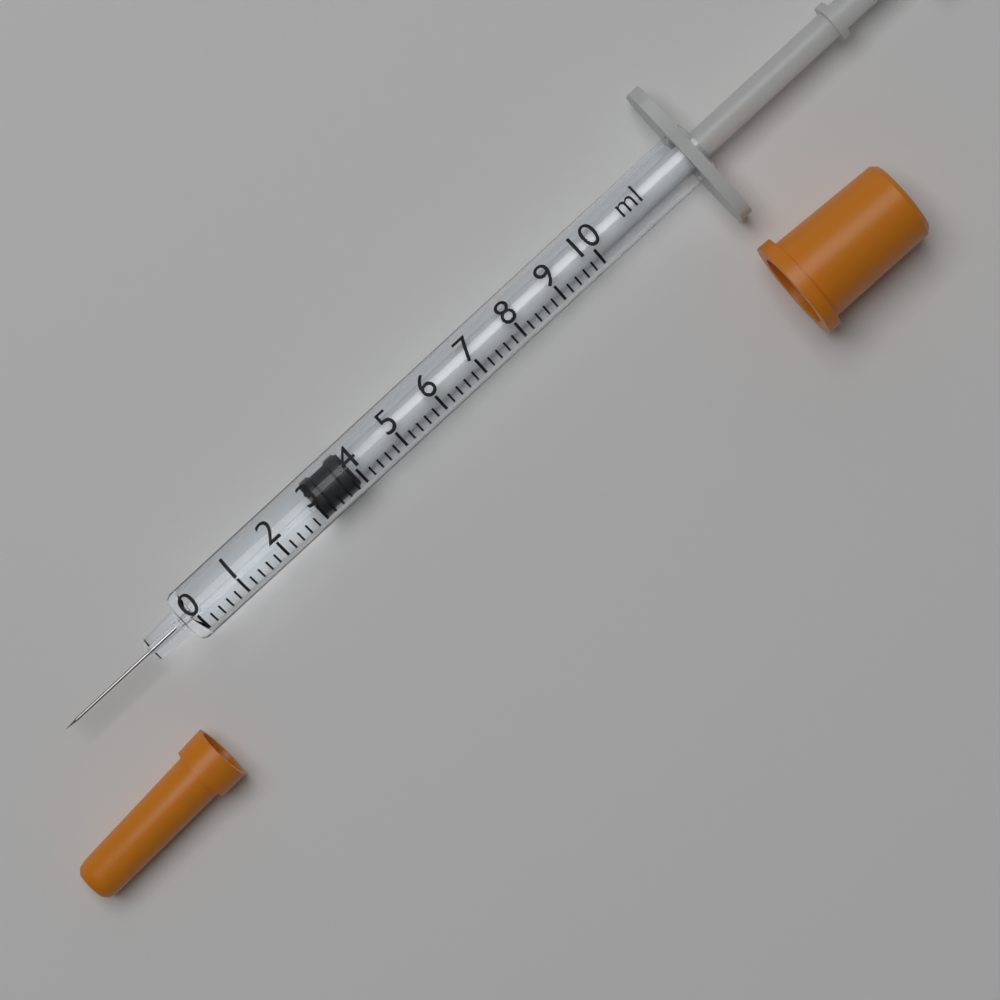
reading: 3.0 ml
